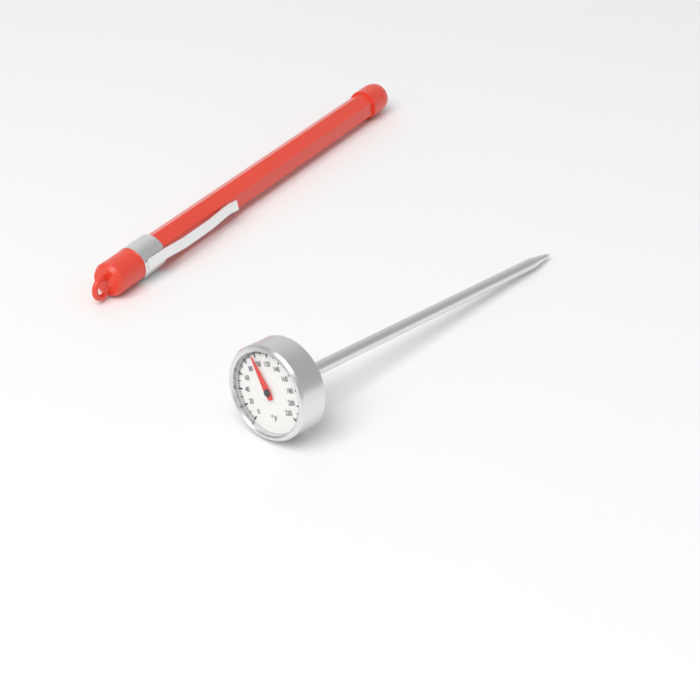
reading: 96 °F
